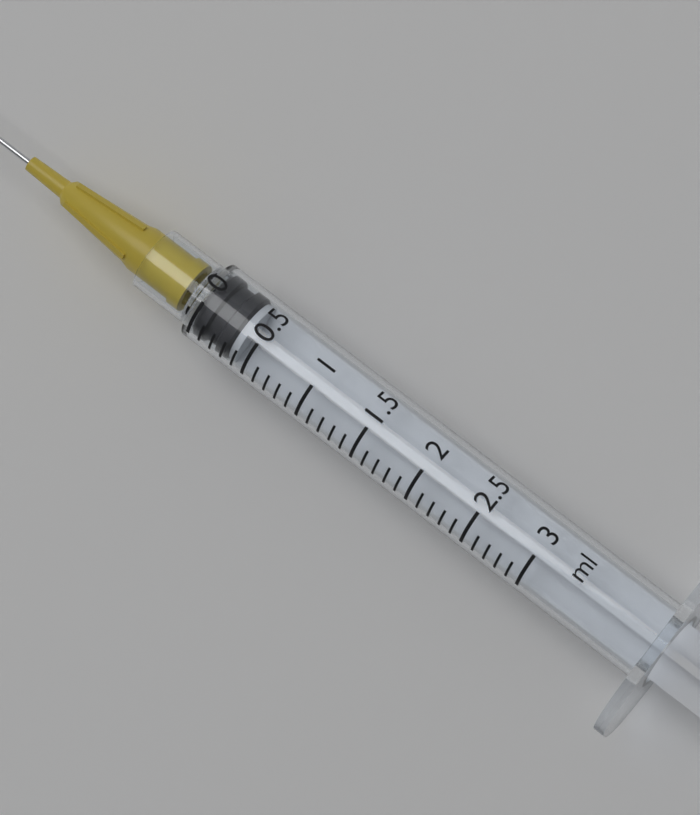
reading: 0.0 ml
